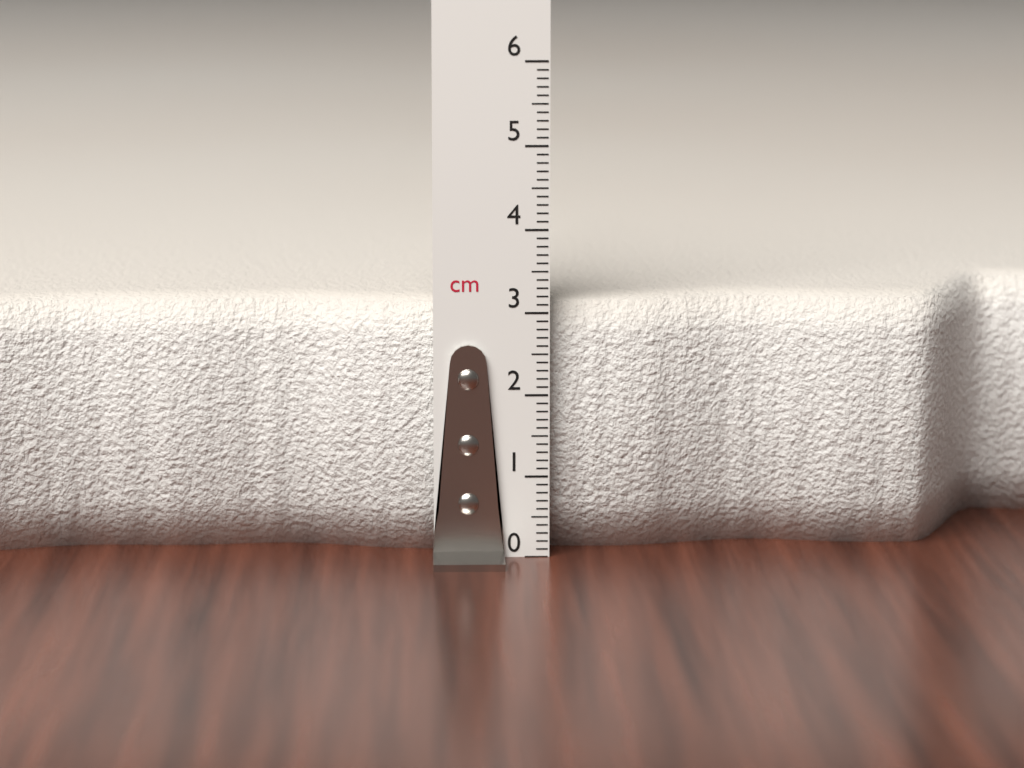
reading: 3.1 cm
